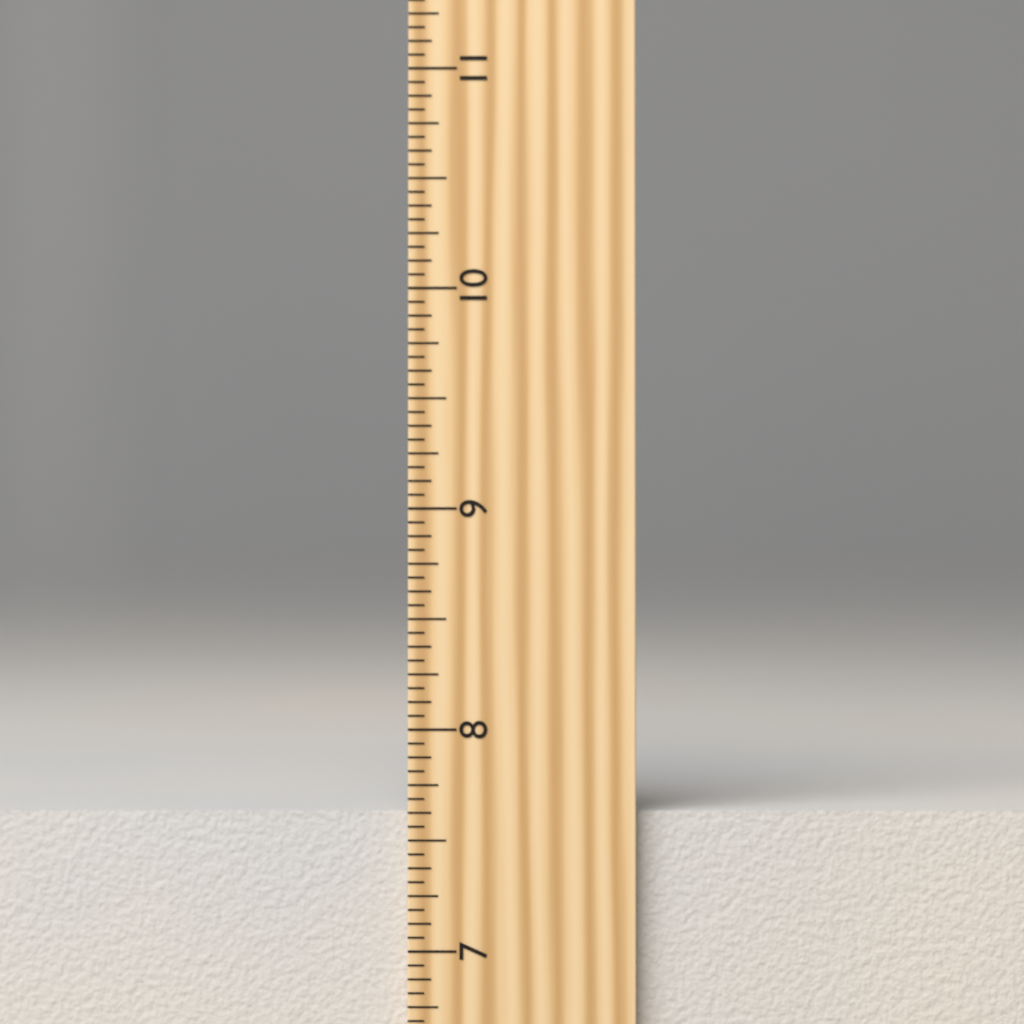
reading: 7.6250 inch
